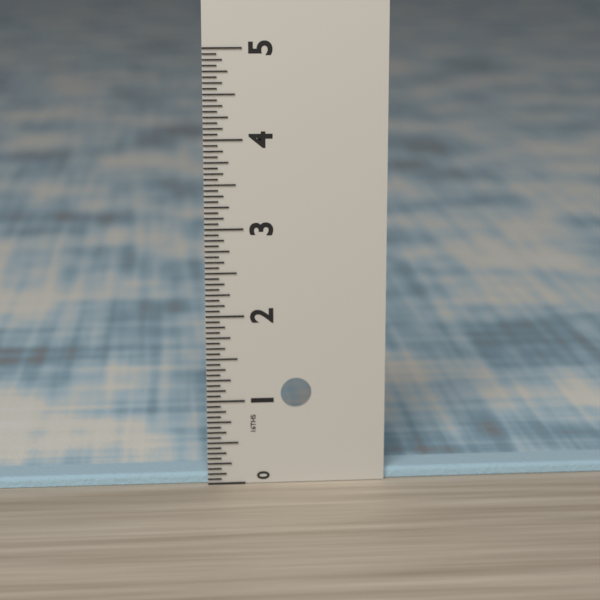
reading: 0.1250 in
